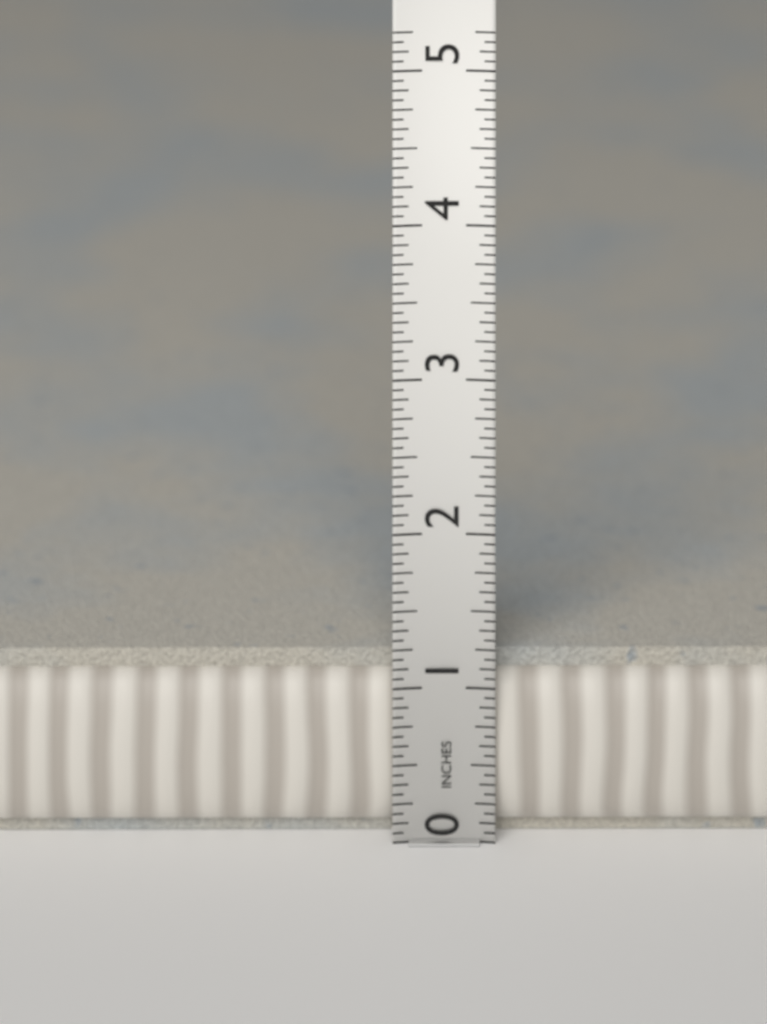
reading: 1.1875 in
